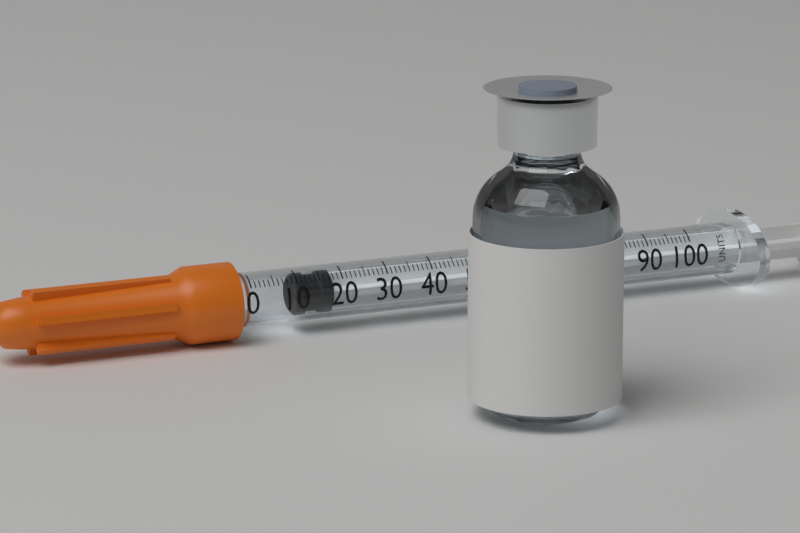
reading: 10 units
